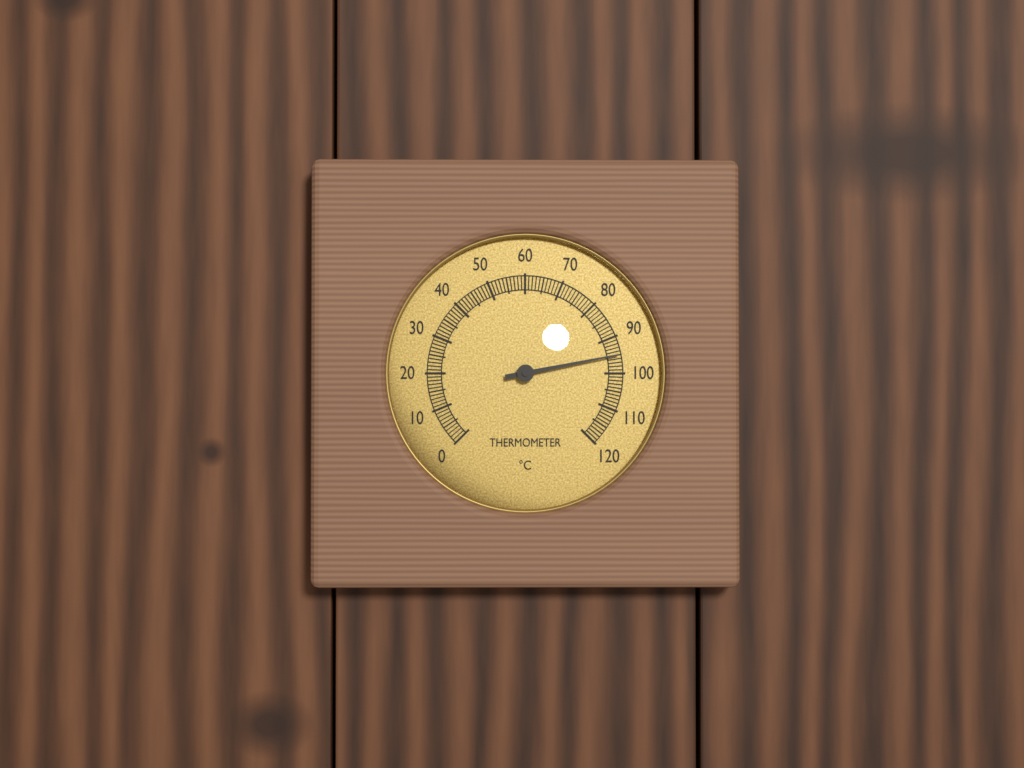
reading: 95 °C
